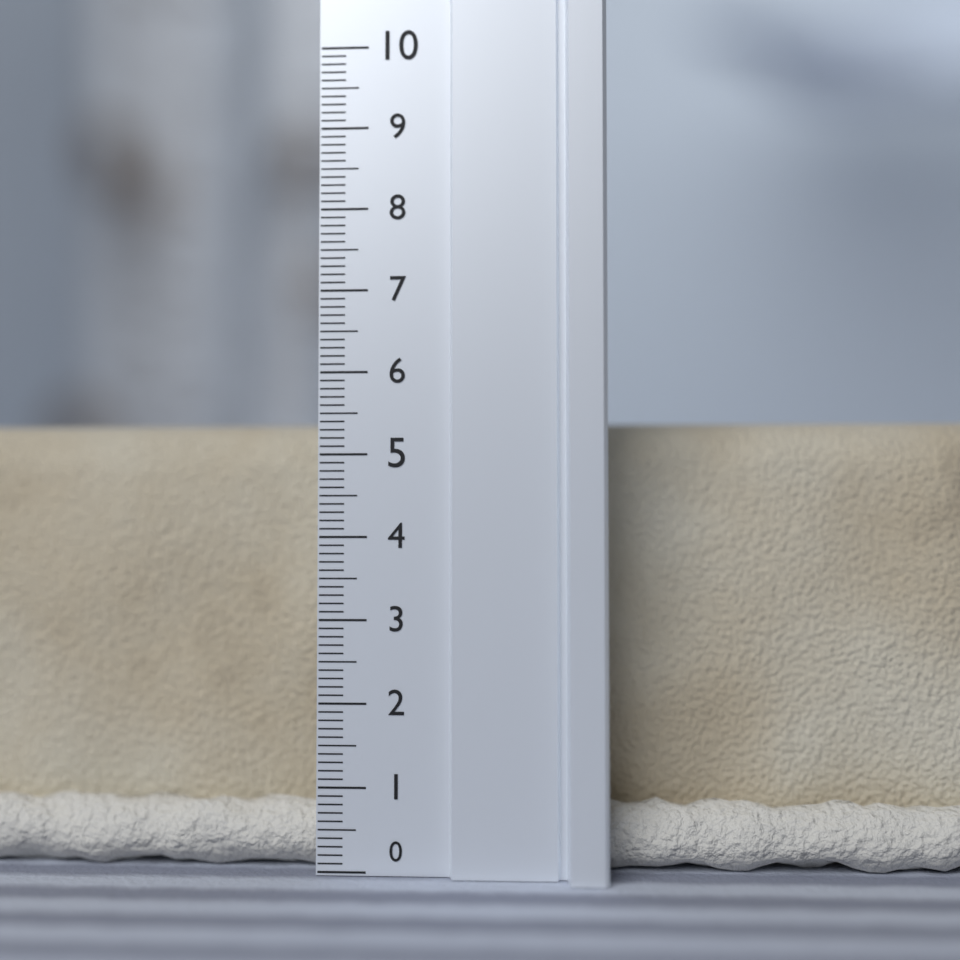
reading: 5.5 (no unit)
